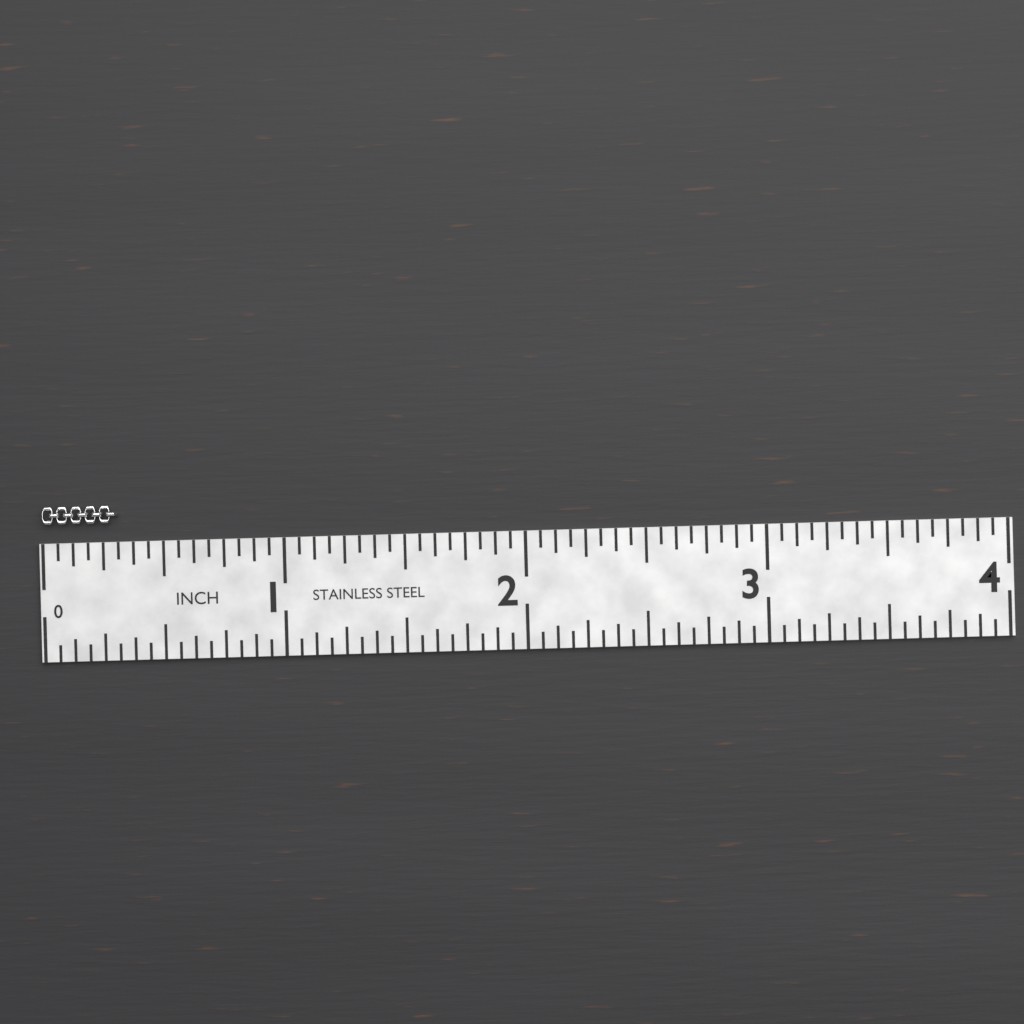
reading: 0.3125 in
